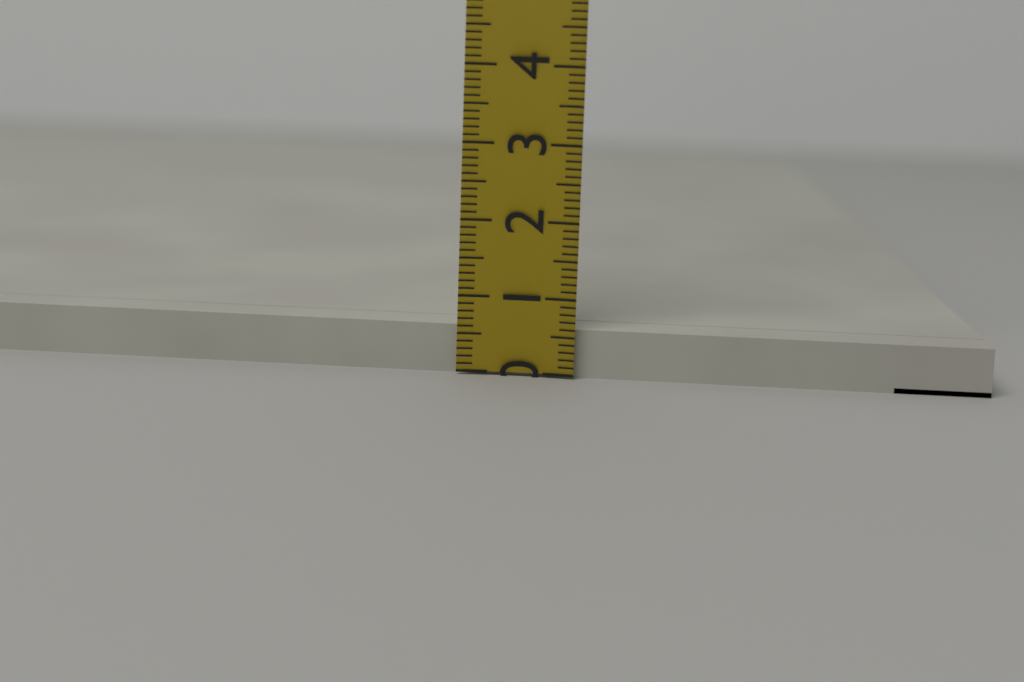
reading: 0.6 (no unit)
